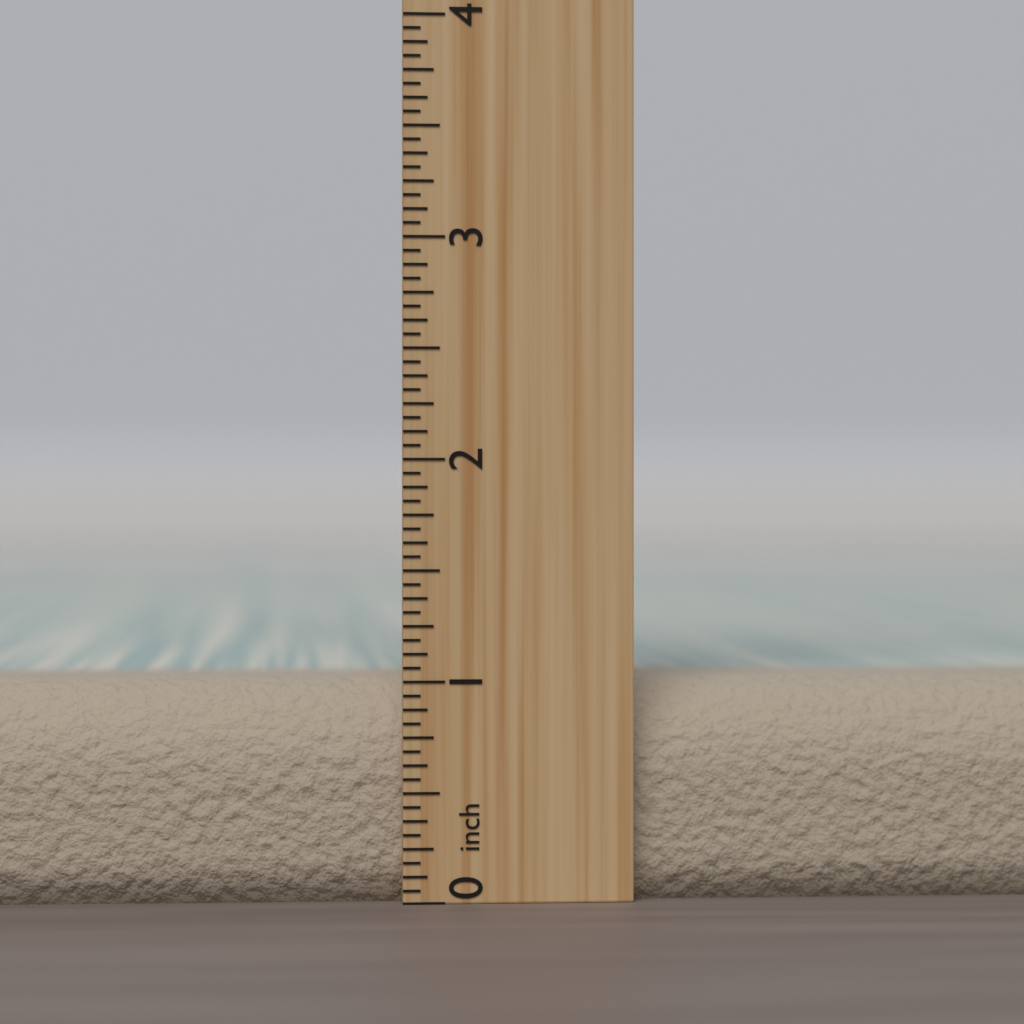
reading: 1.0000 inch
